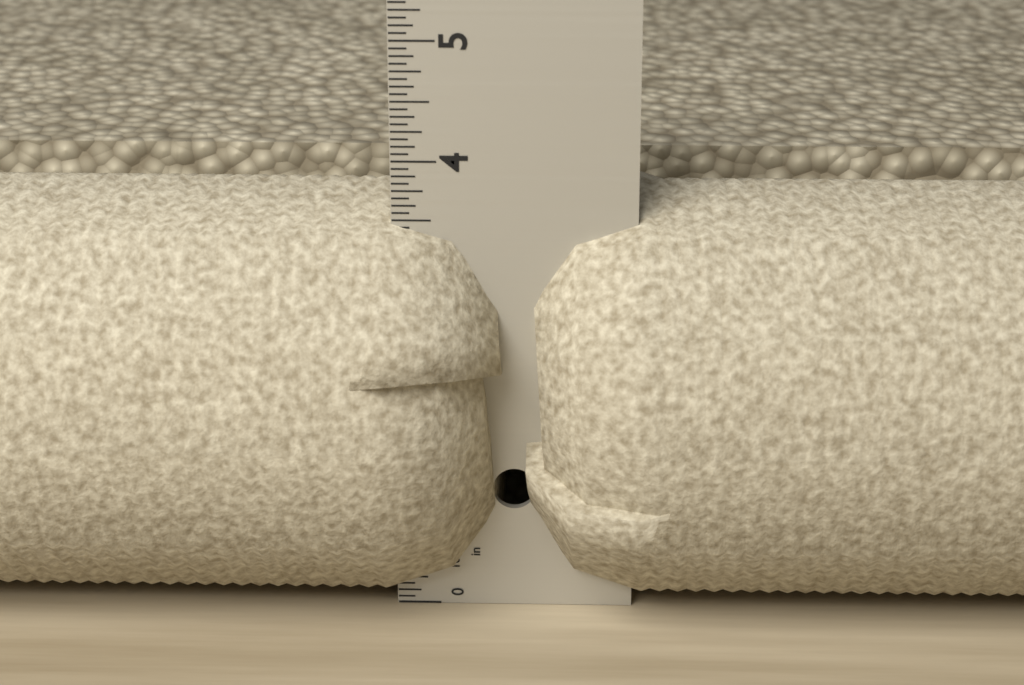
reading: 3.6875 in
